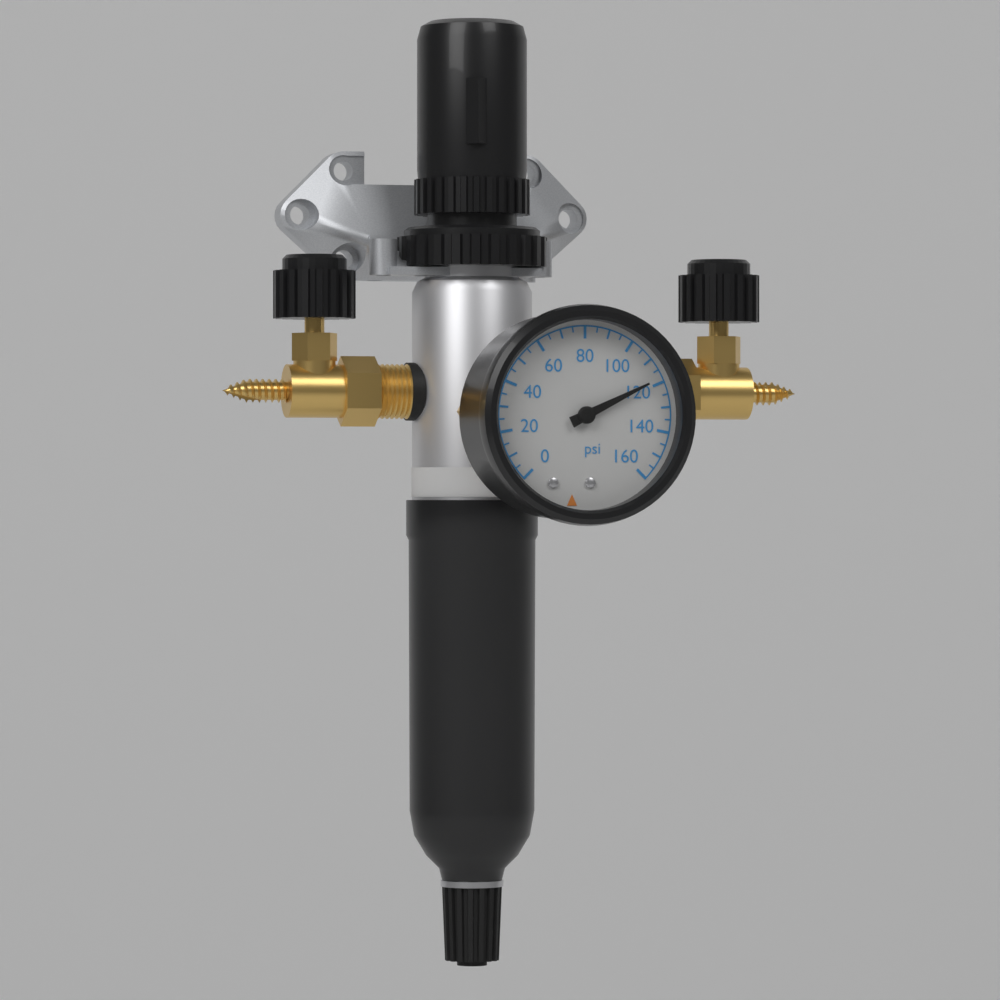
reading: 118 psi
